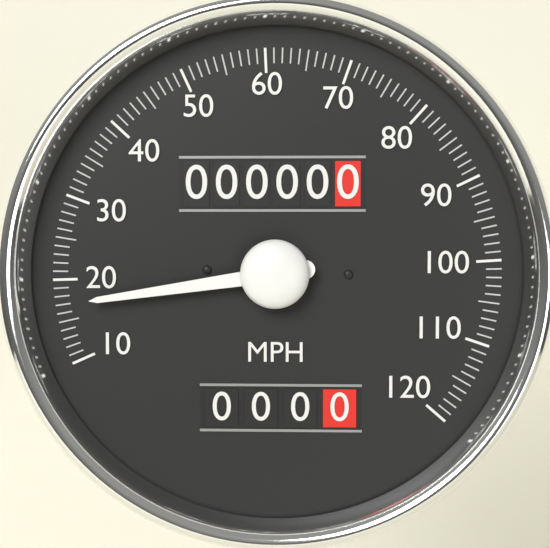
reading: 17 MPH
